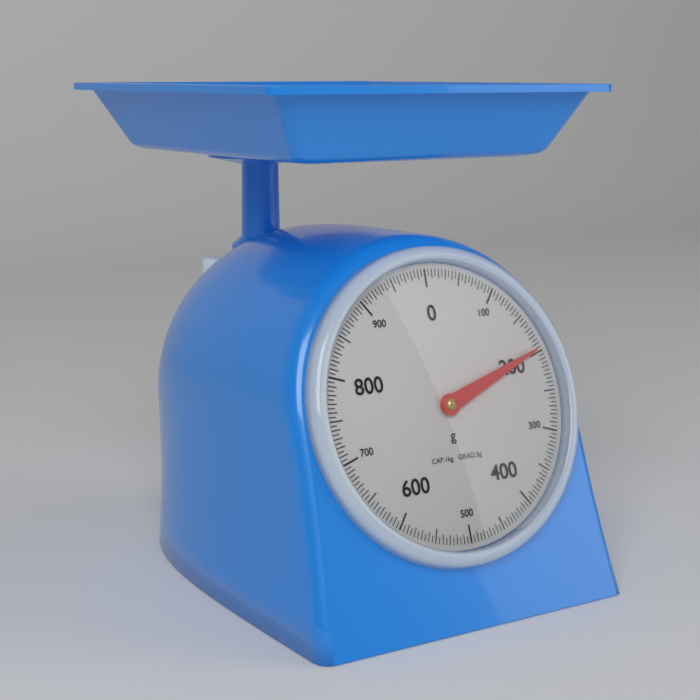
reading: 195 g
